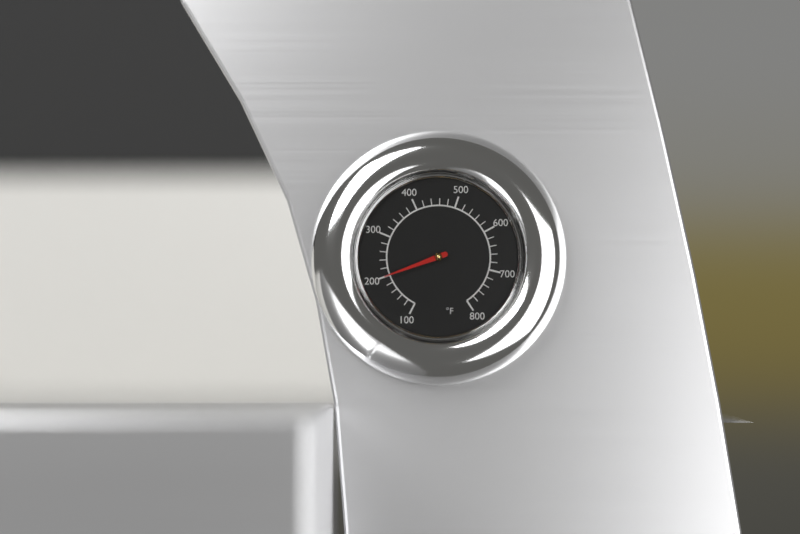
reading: 200 °F
